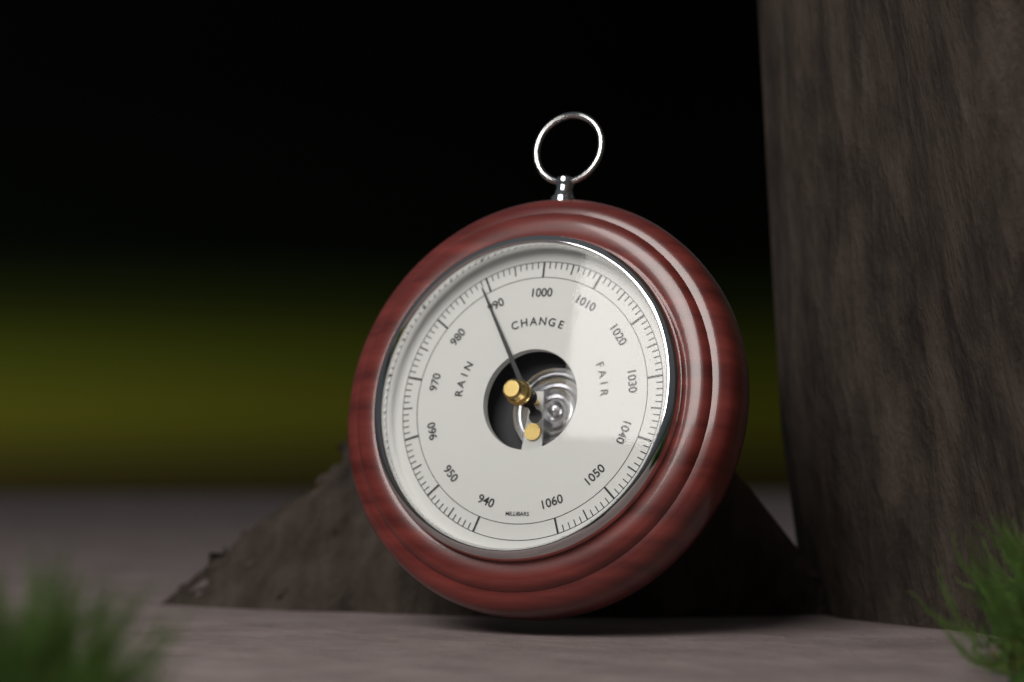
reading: 989 mbar
